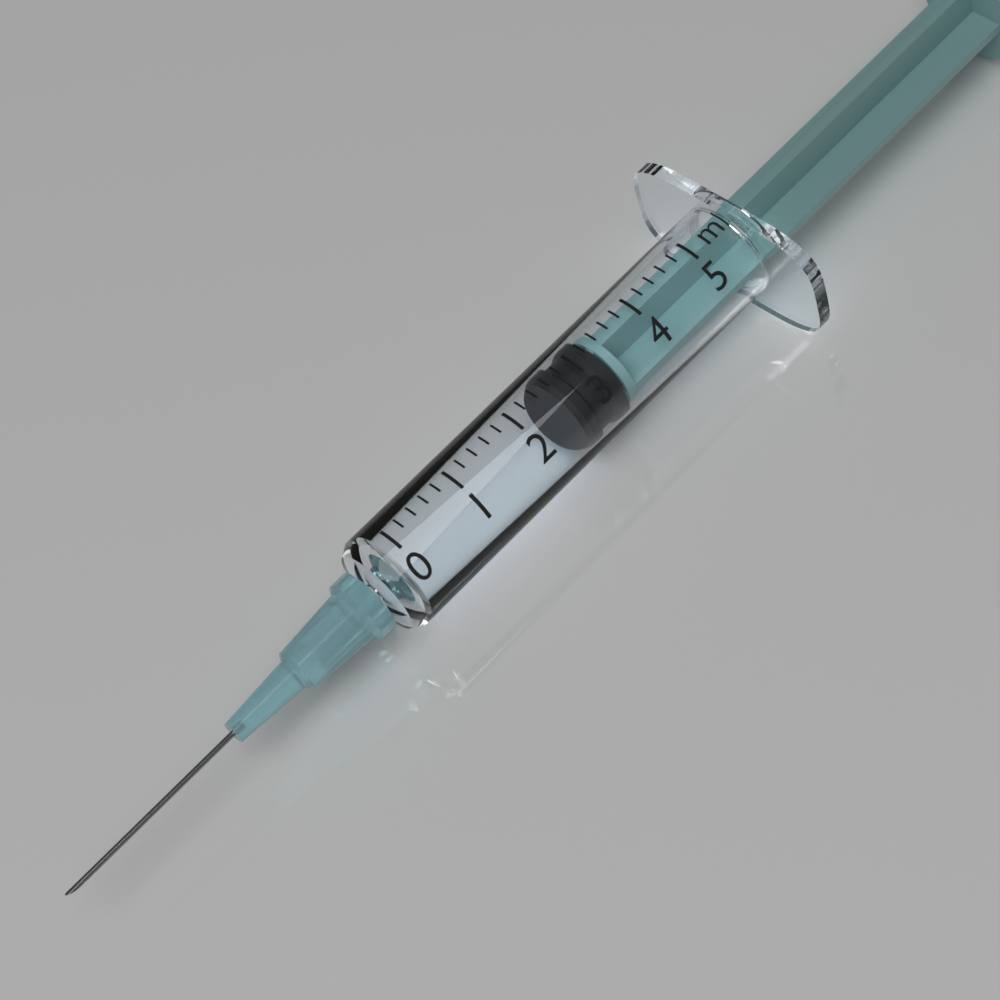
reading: 2.6 ml
